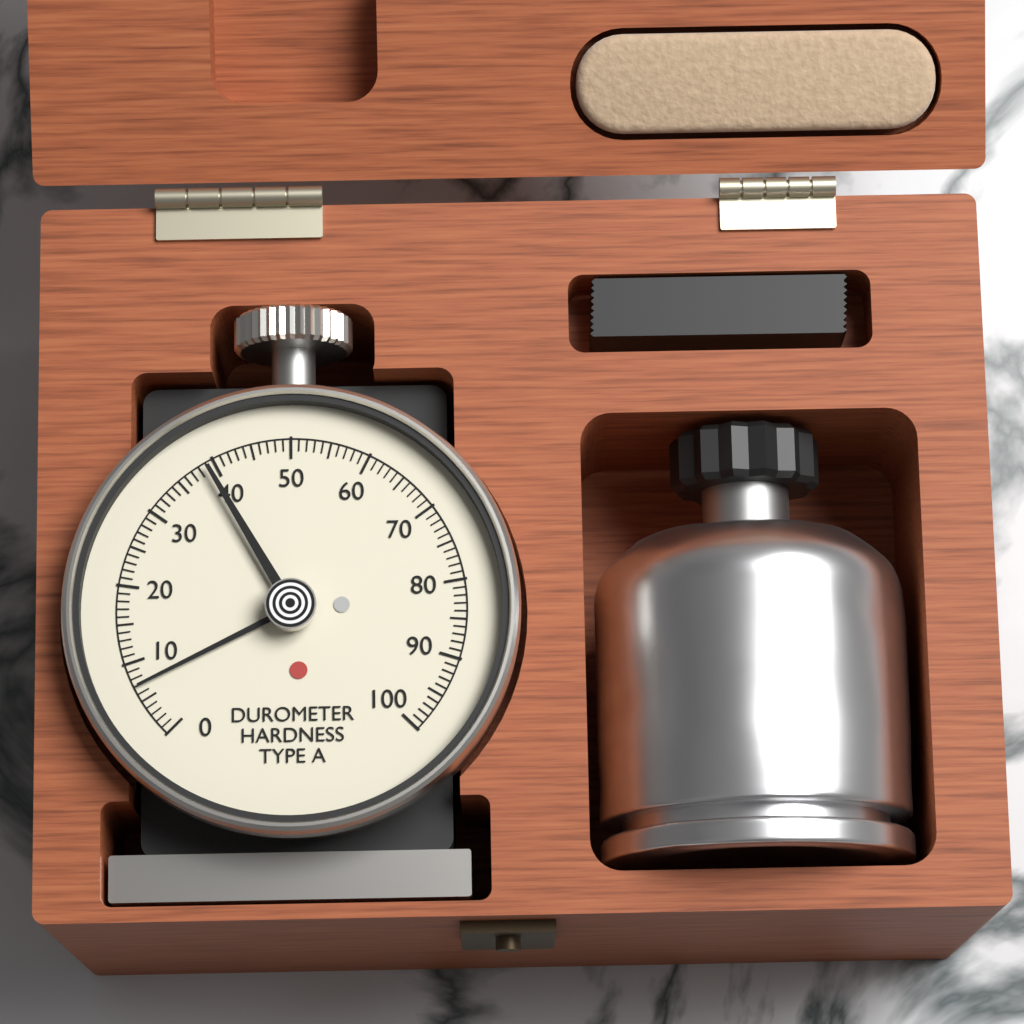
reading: 7 Shore A
